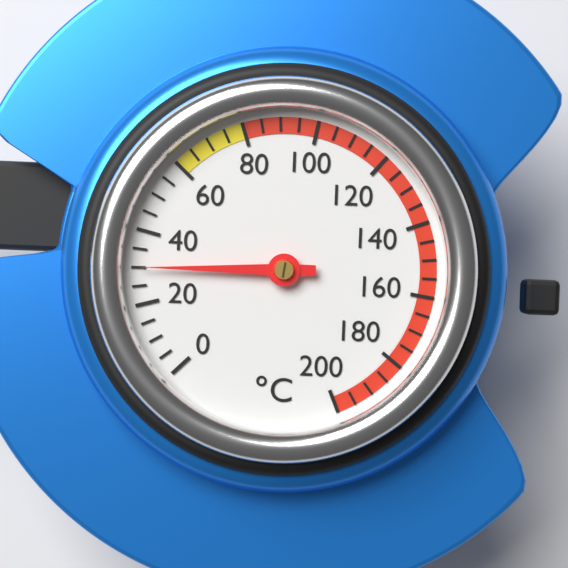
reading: 30 °C
